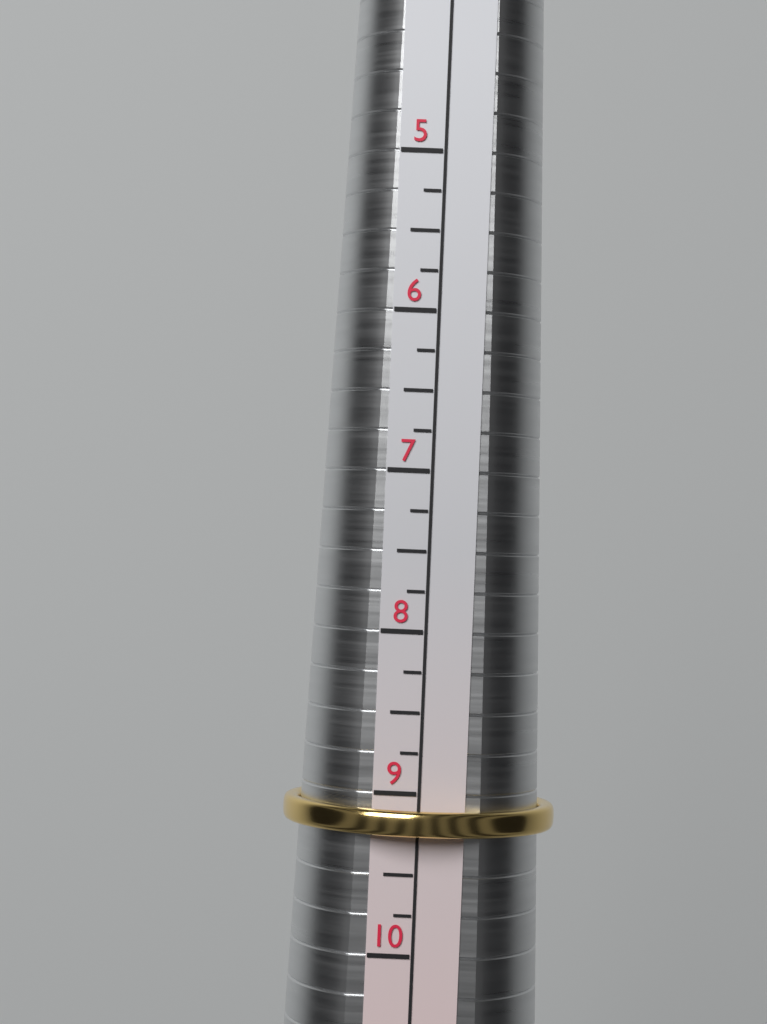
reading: 9.25 (no unit)
